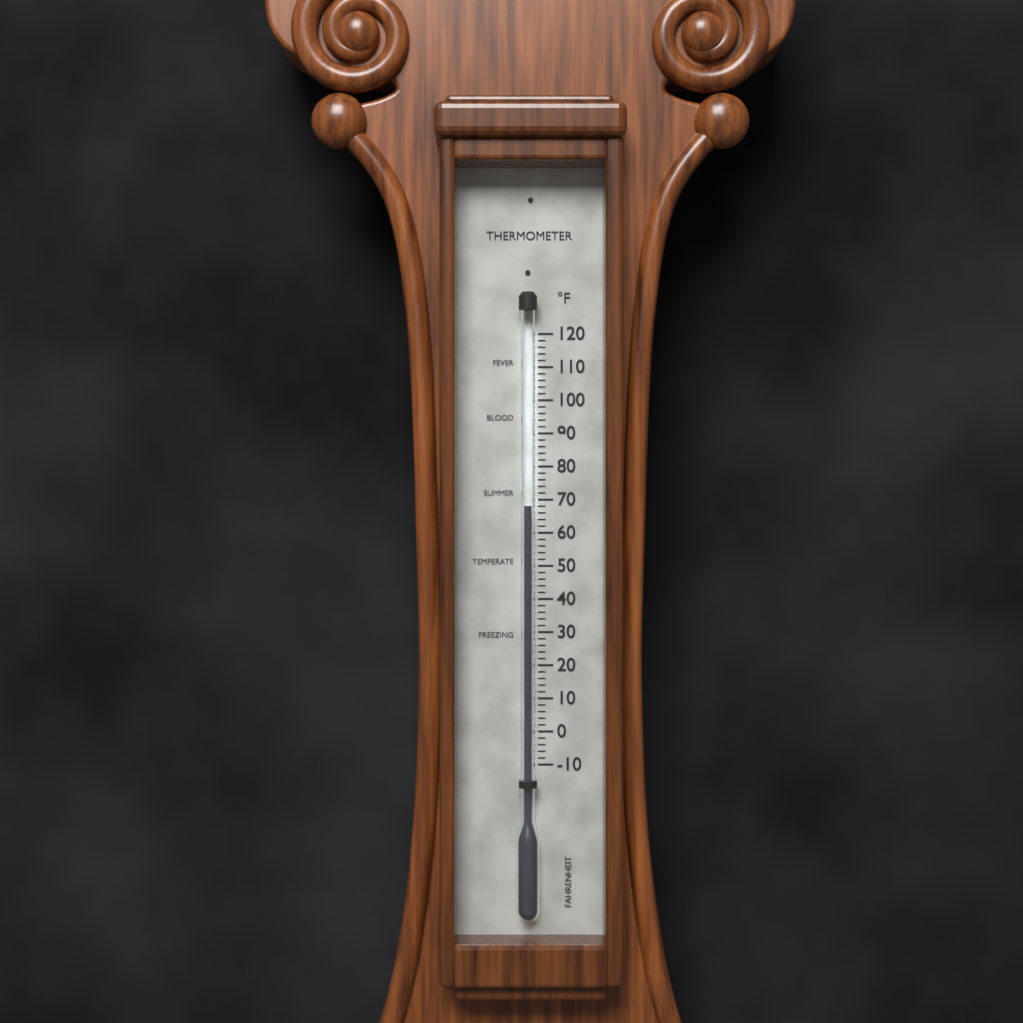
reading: 68 °F
